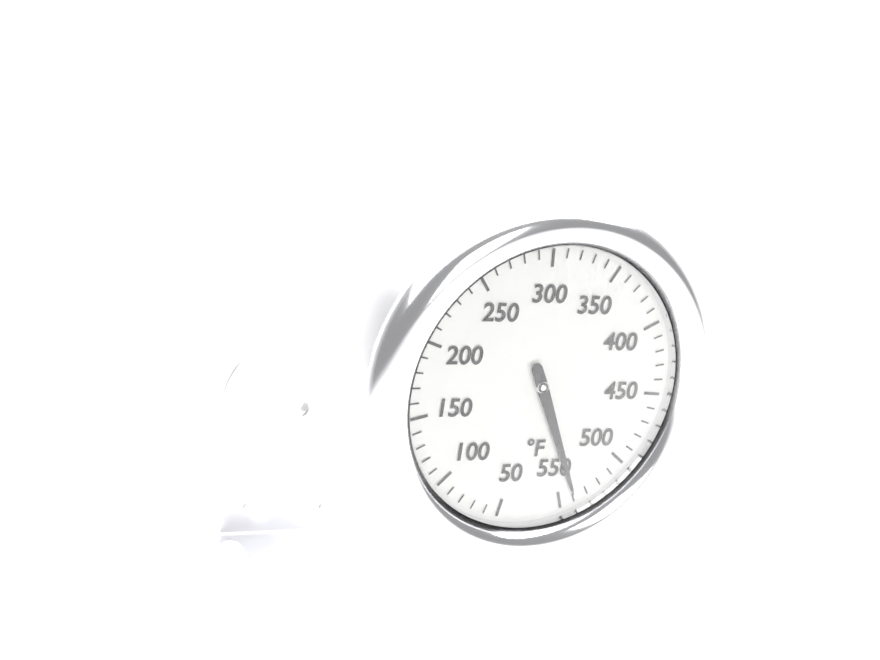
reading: 540 °F
